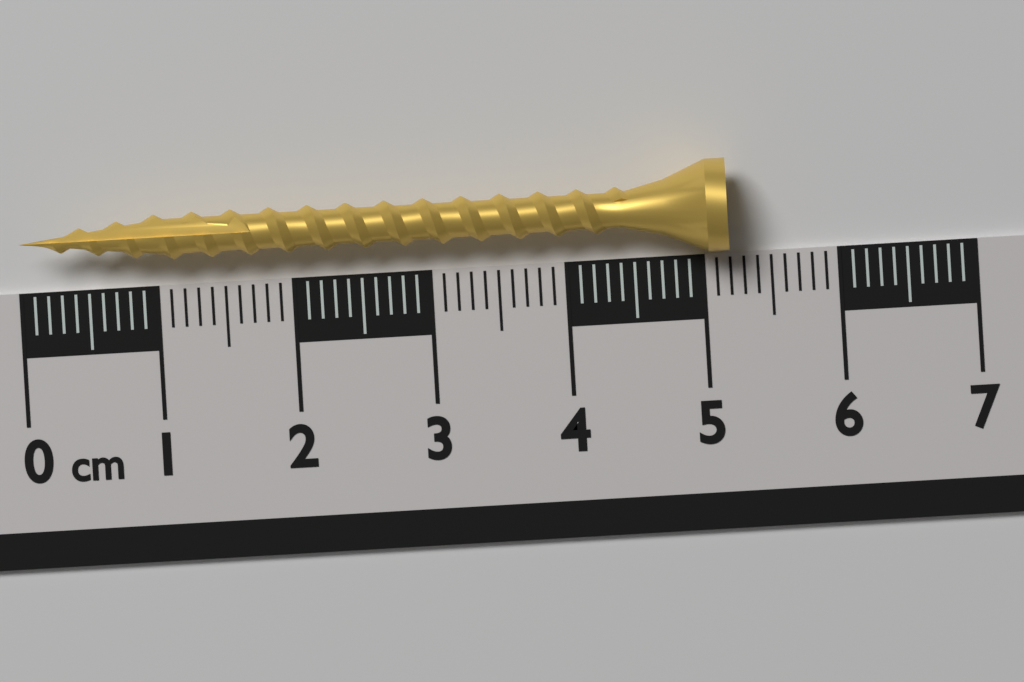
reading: 5.2 cm
